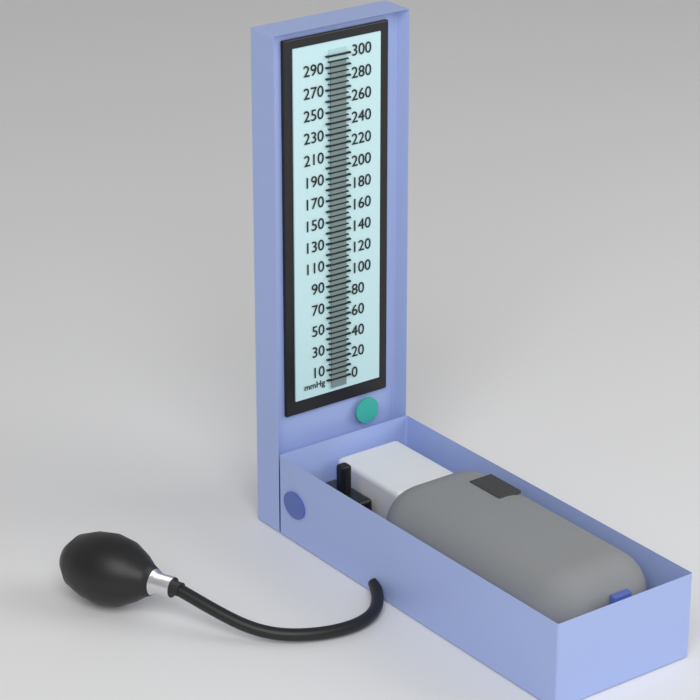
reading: 295 mmHg
